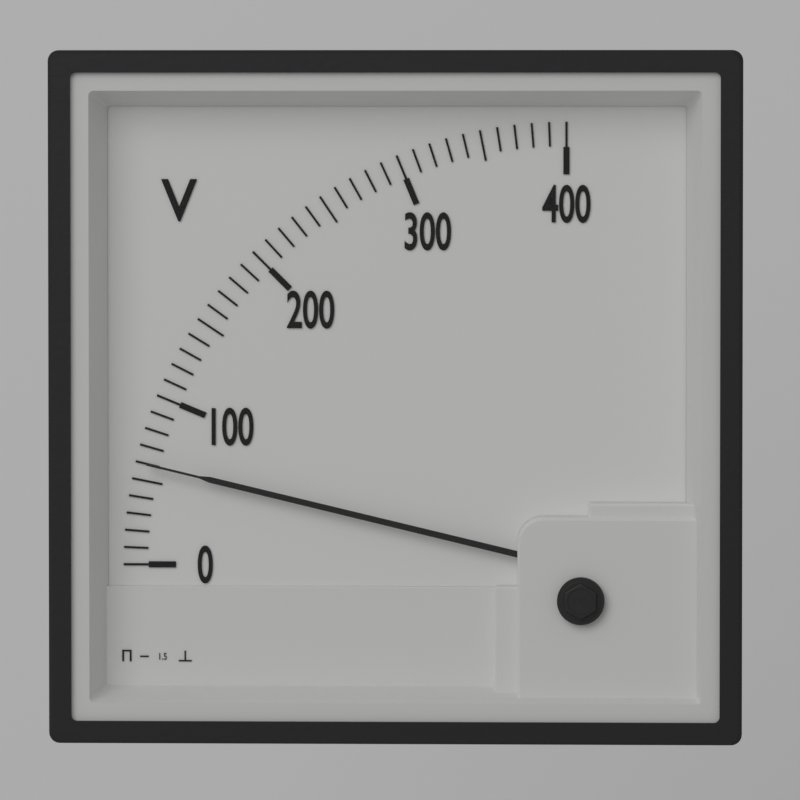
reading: 60 V
